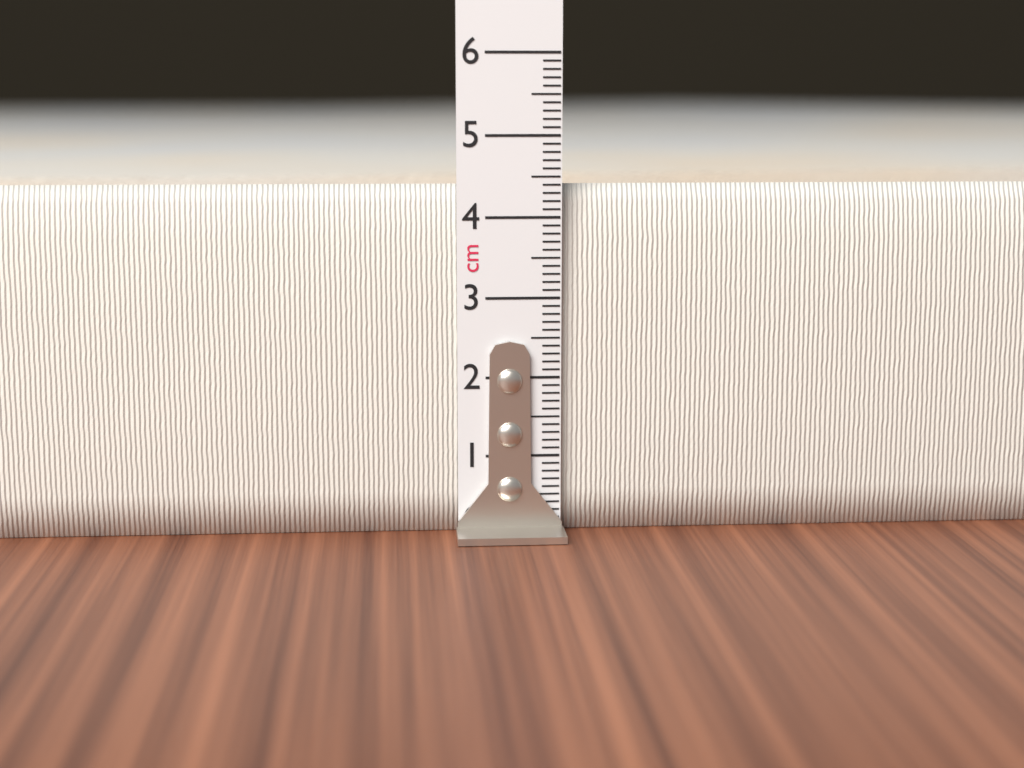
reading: 4.4 cm
